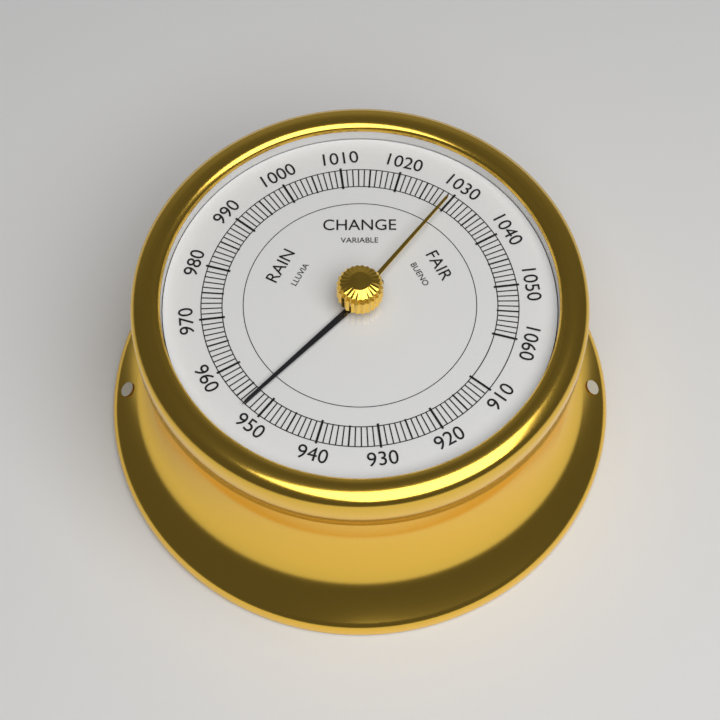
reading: 953 (no unit)
